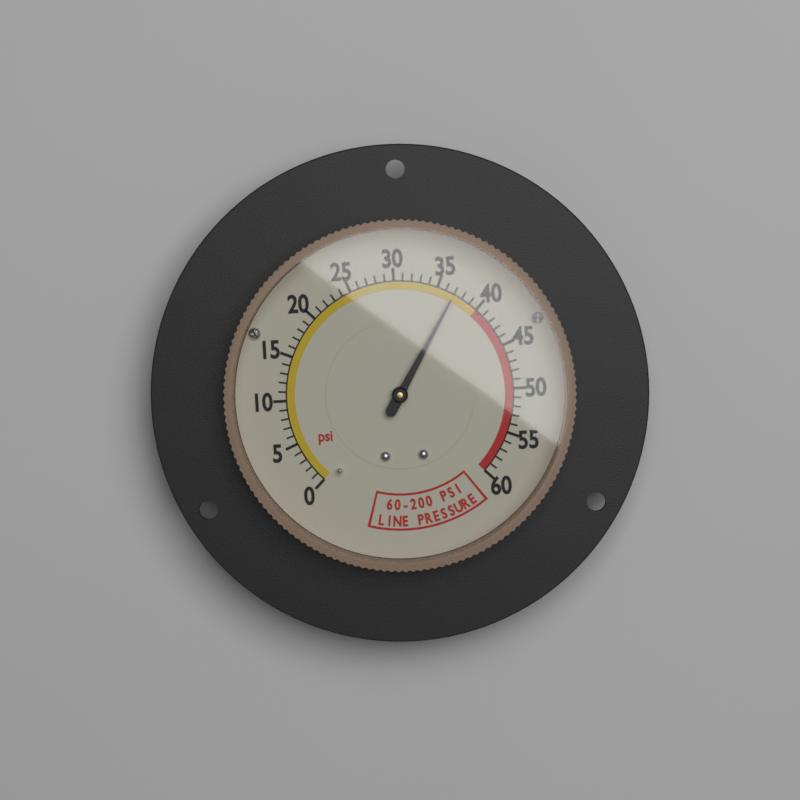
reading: 37 psi
